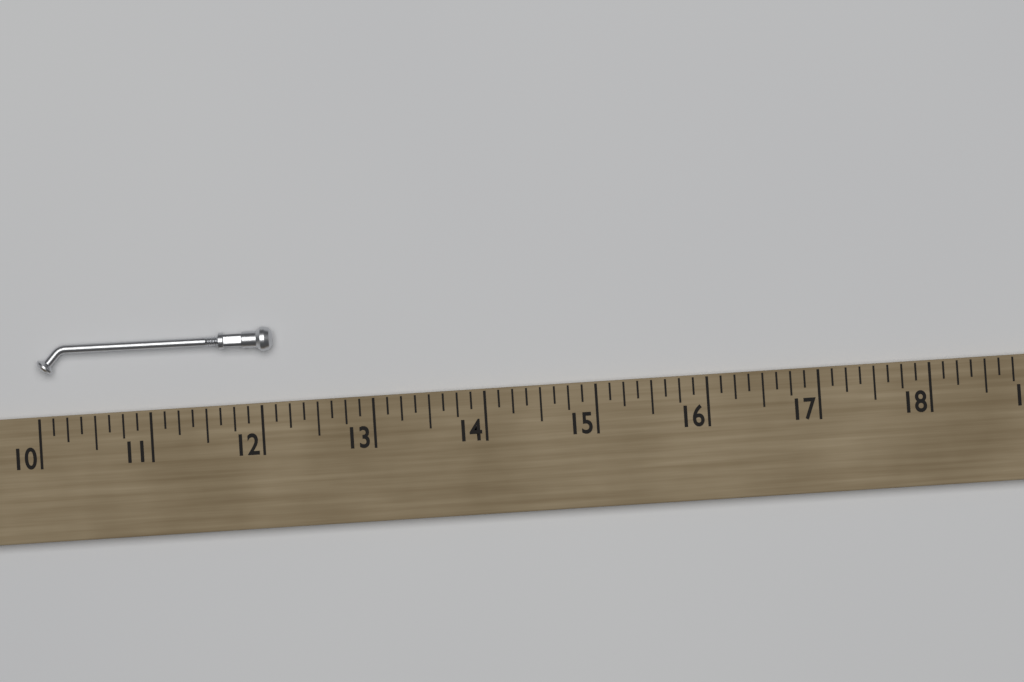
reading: 12.125 (no unit)
